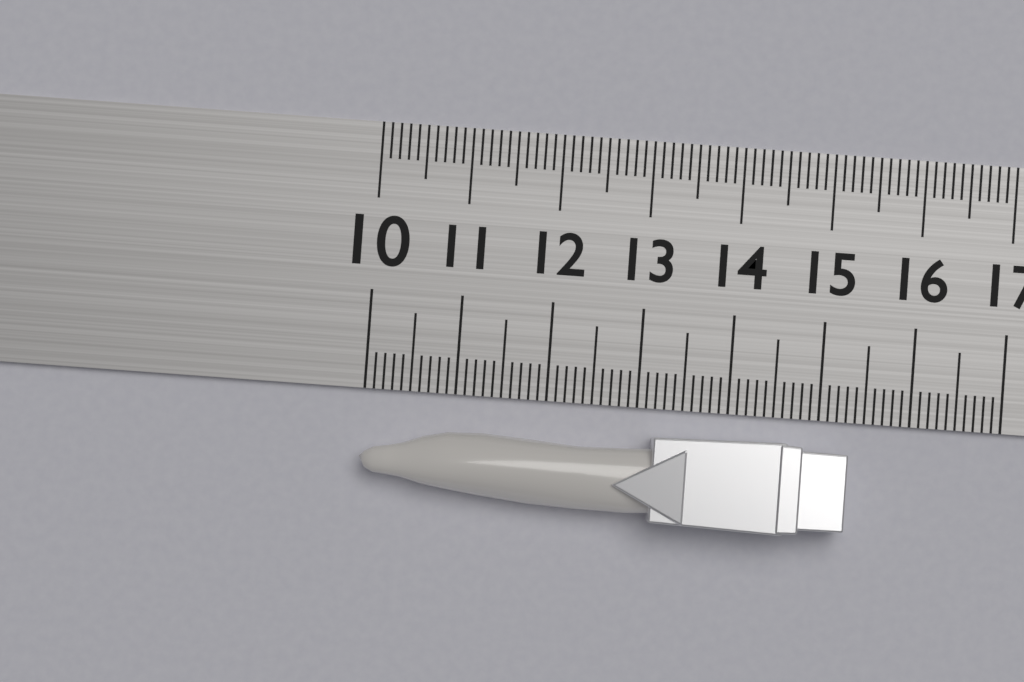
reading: 15.3 (no unit)
